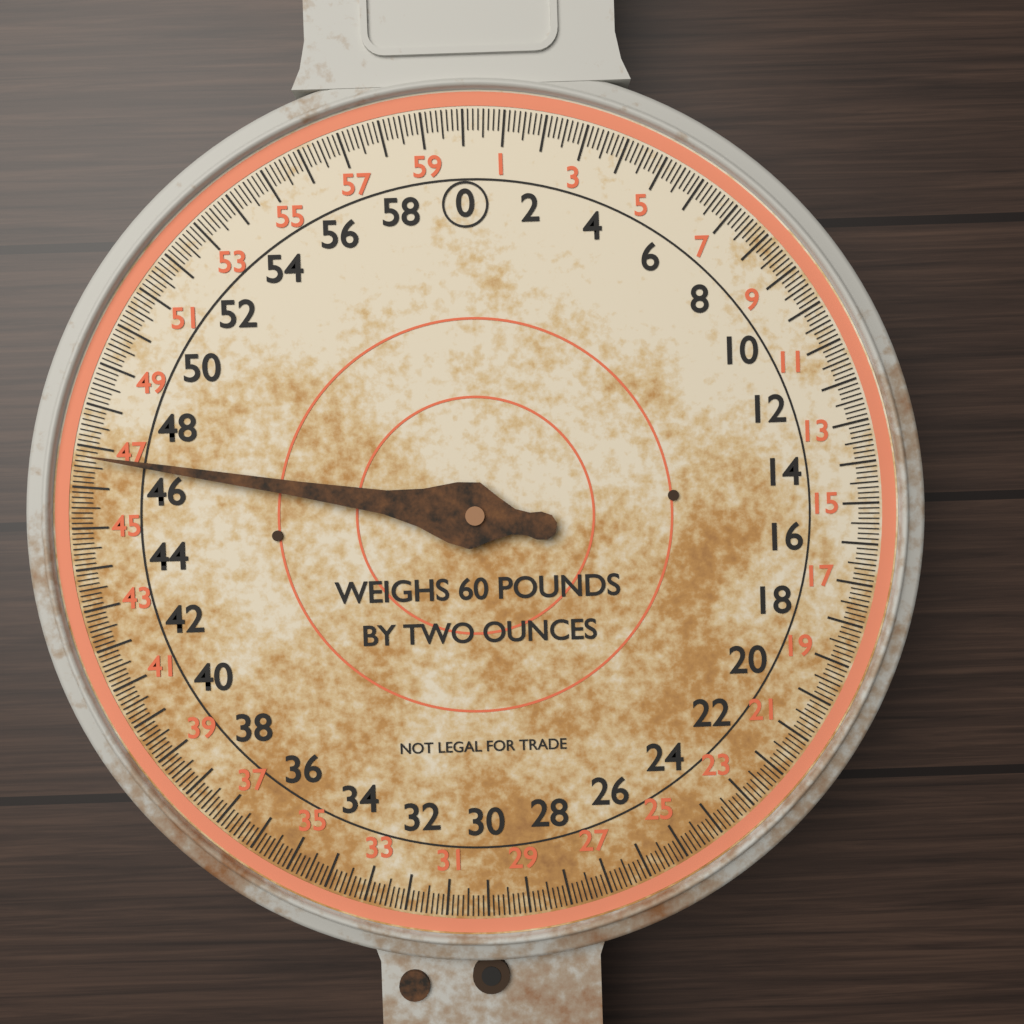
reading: 46.750 lb
